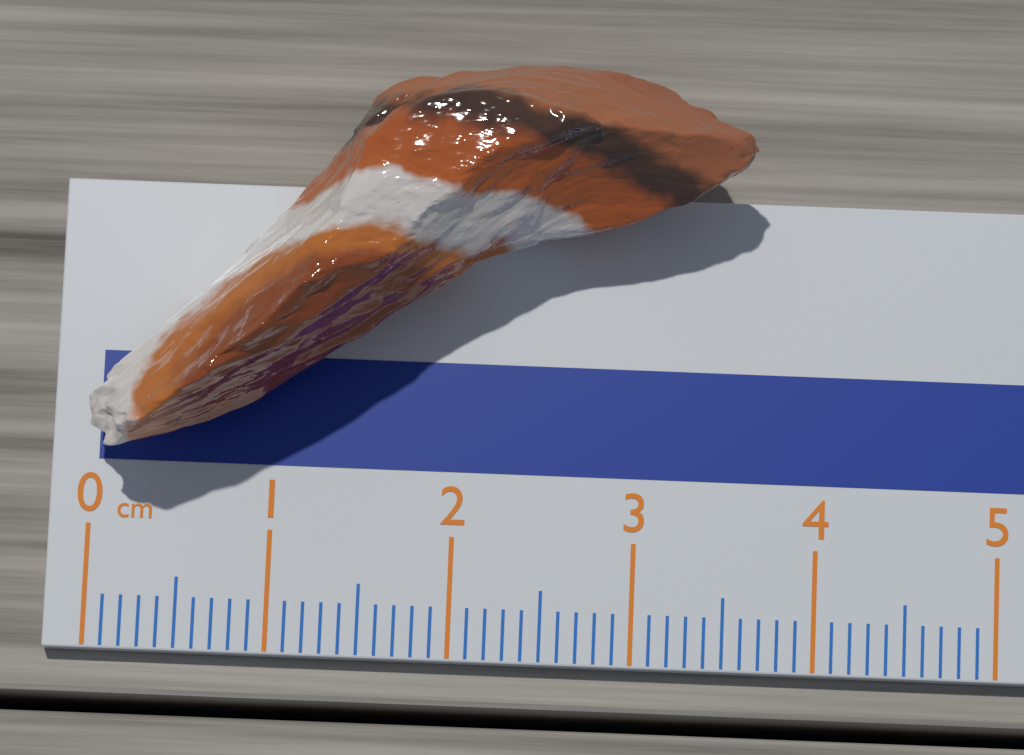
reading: 3.6 cm
